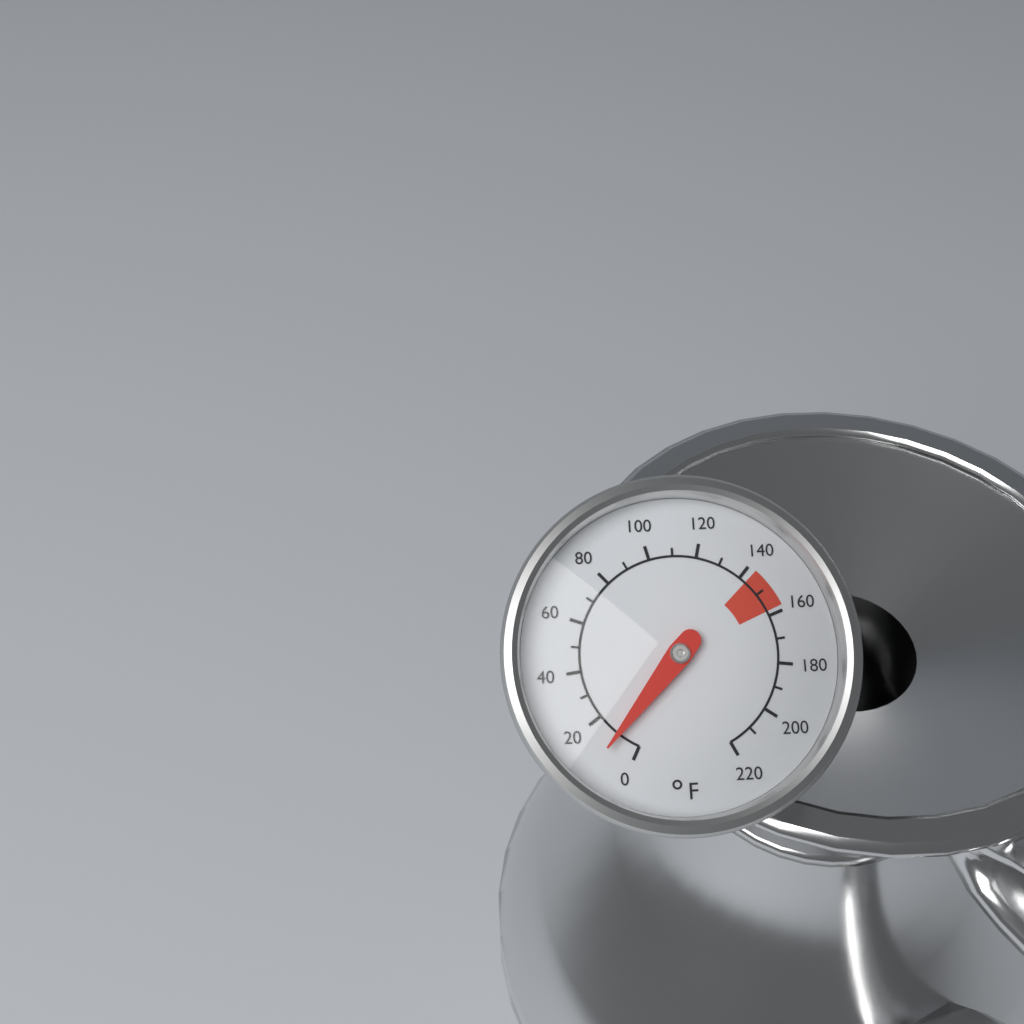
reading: 10 °F
